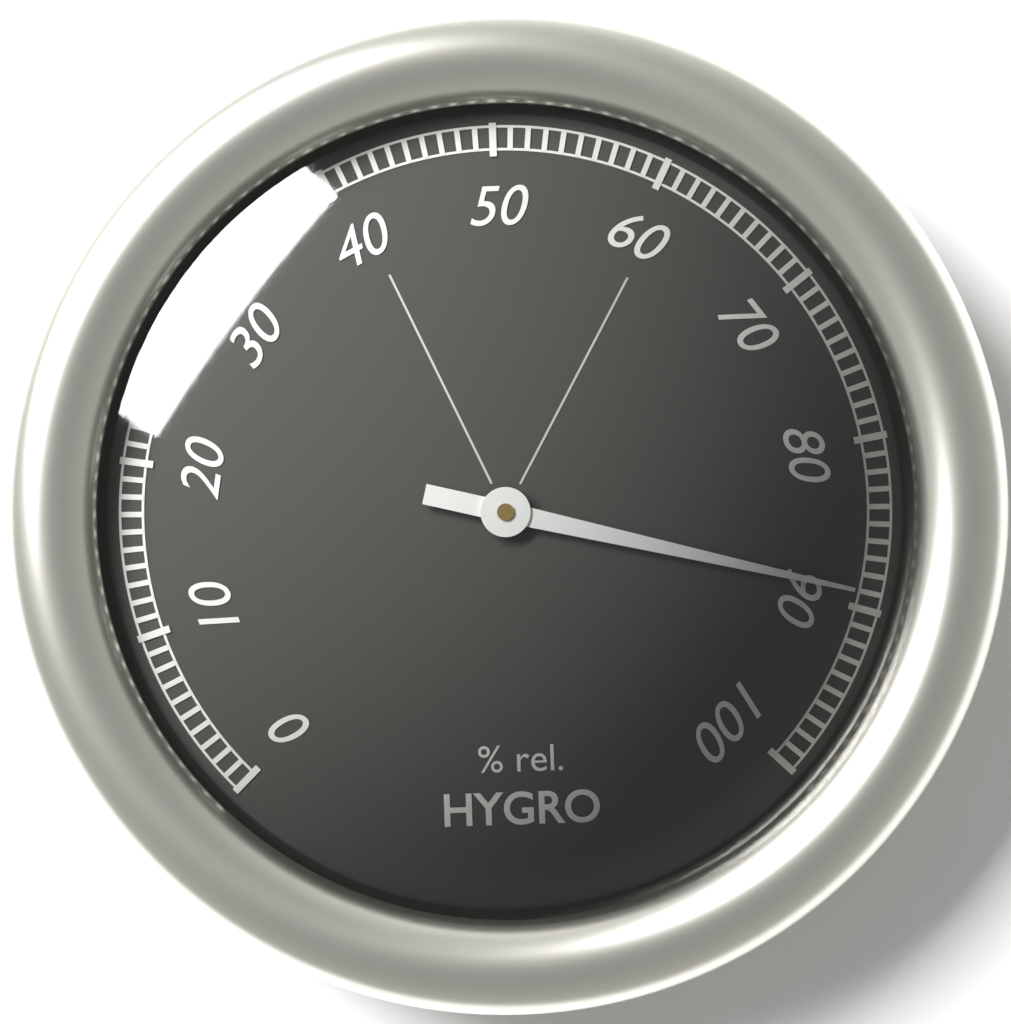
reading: 89 %
